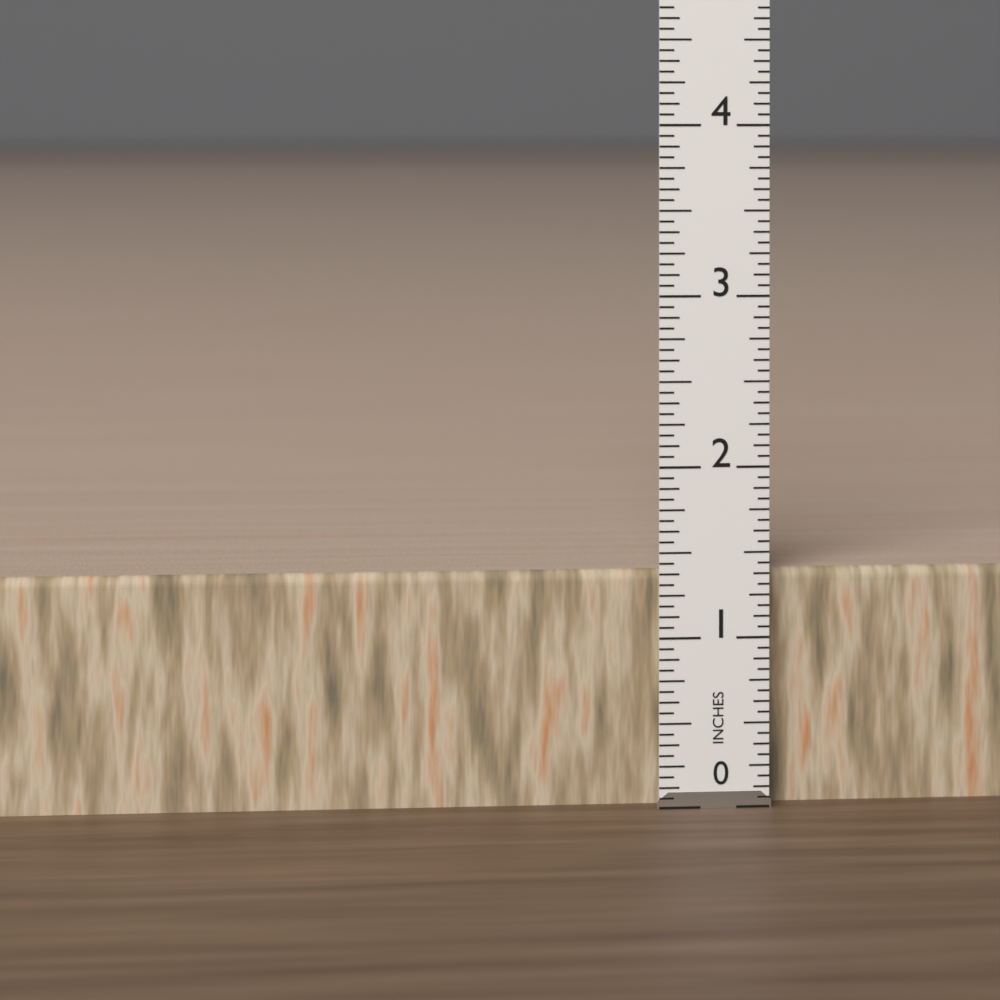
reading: 1.3750 in
